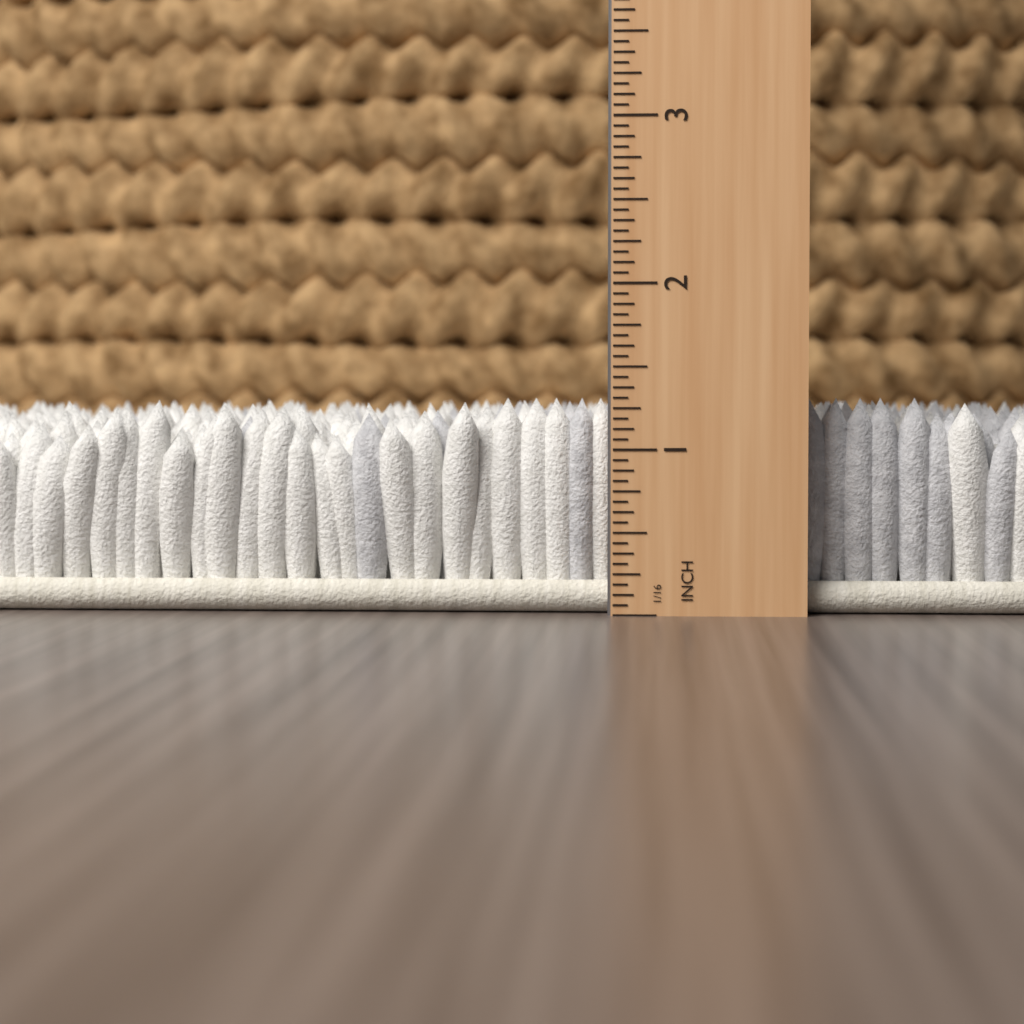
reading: 1.3125 in
